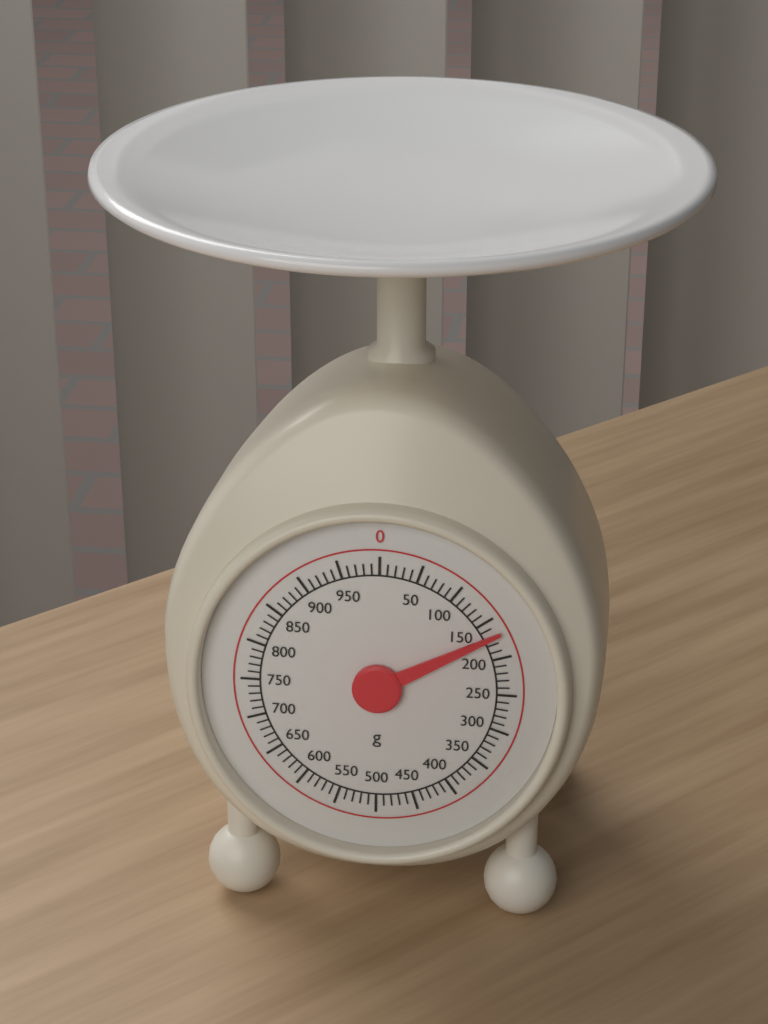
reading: 170 g
